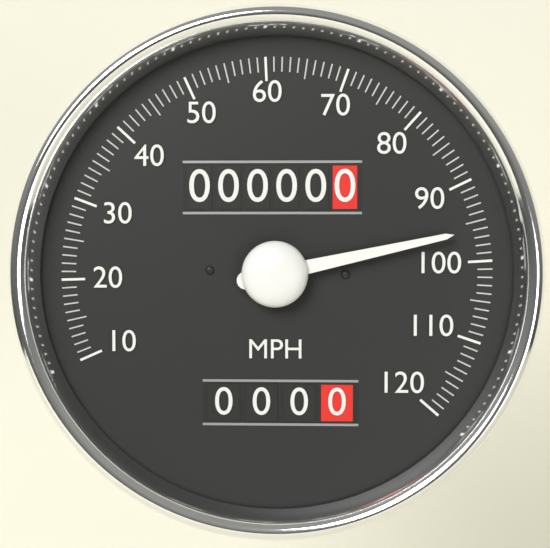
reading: 96 MPH
